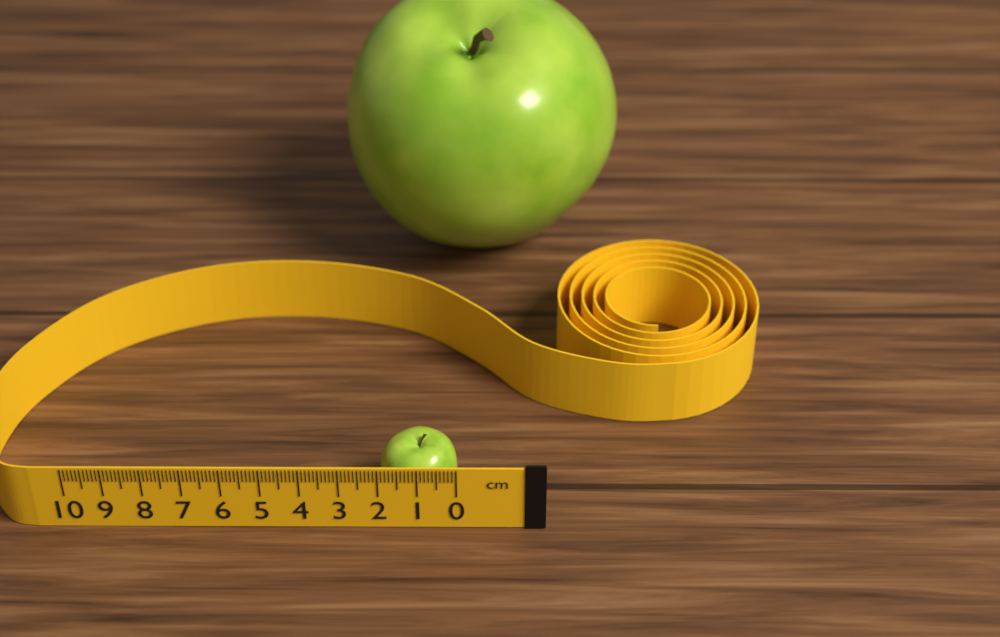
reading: 2.0 cm
